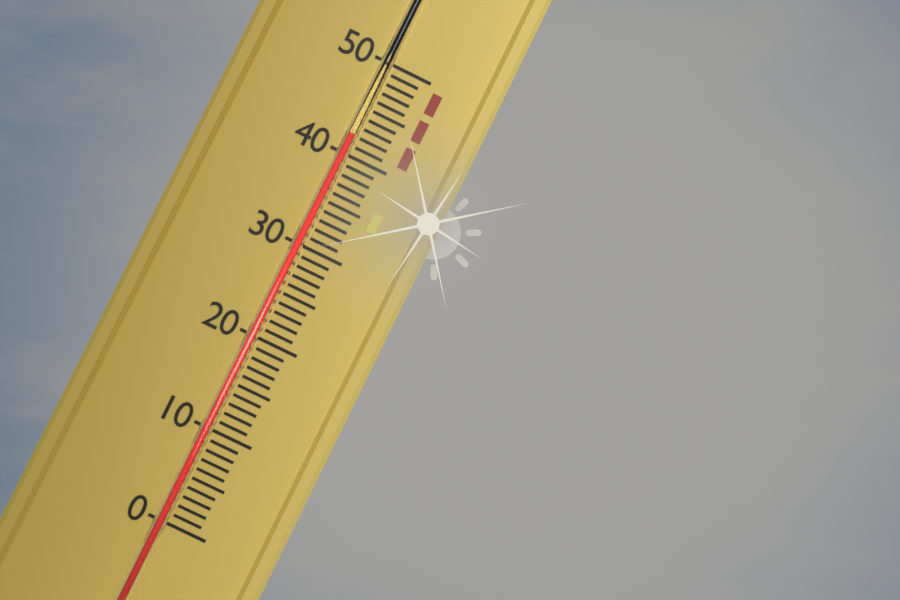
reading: 42 (no unit)
